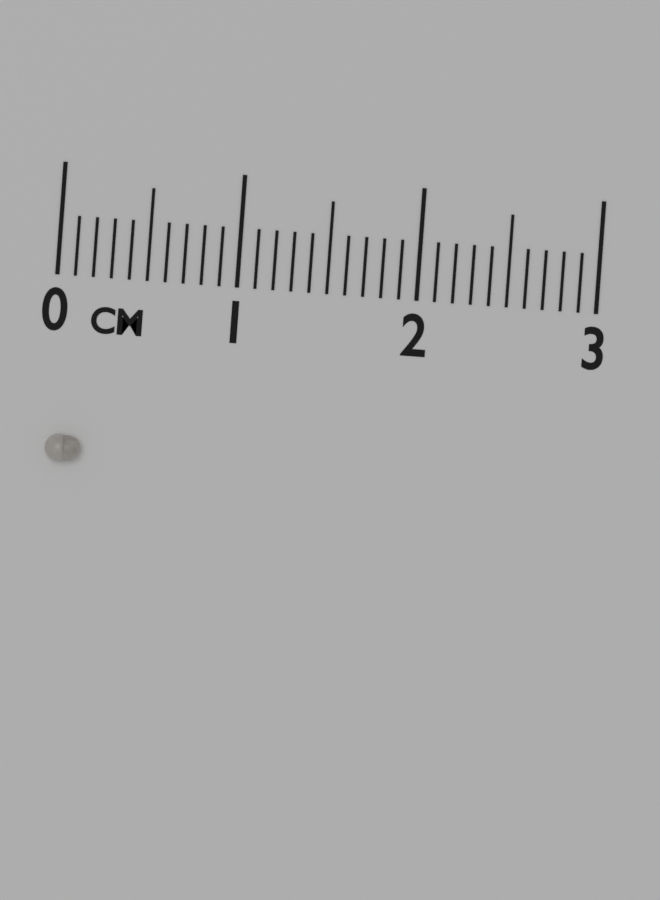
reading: 0.2 cm
